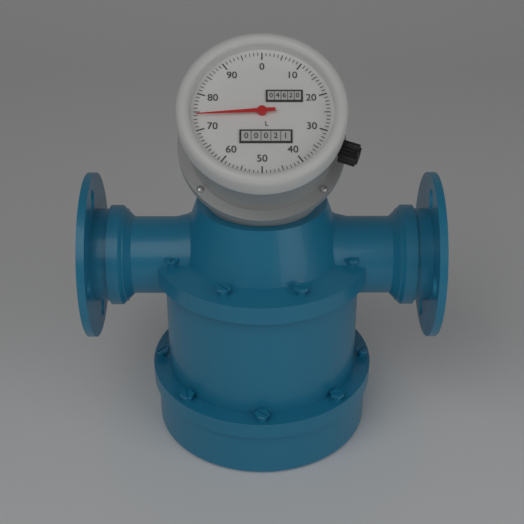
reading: 74 L
